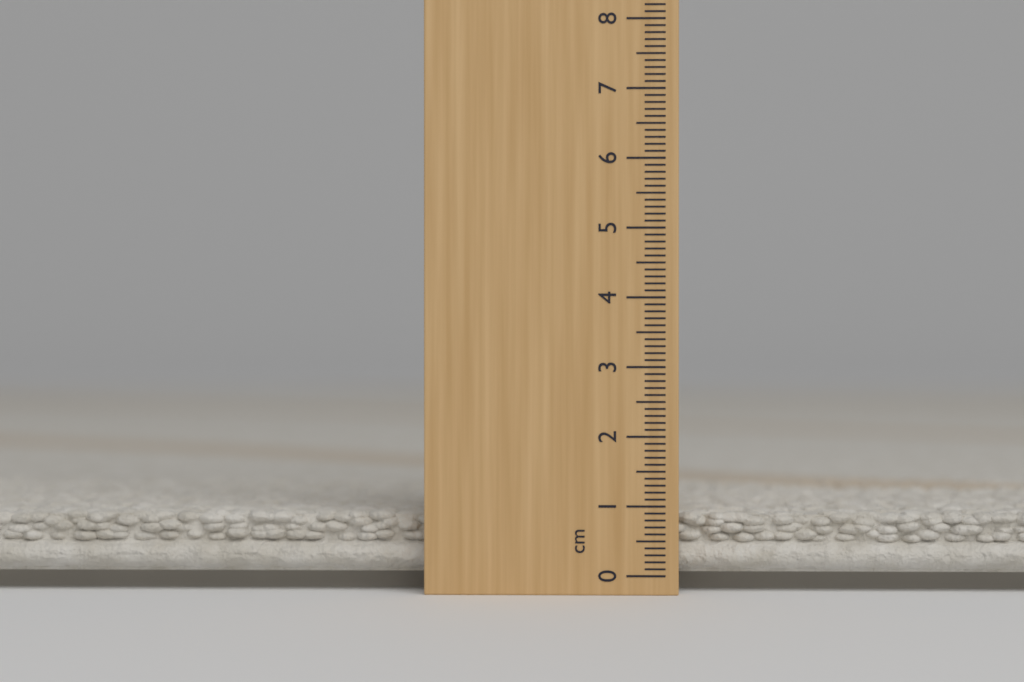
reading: 0.9 cm
